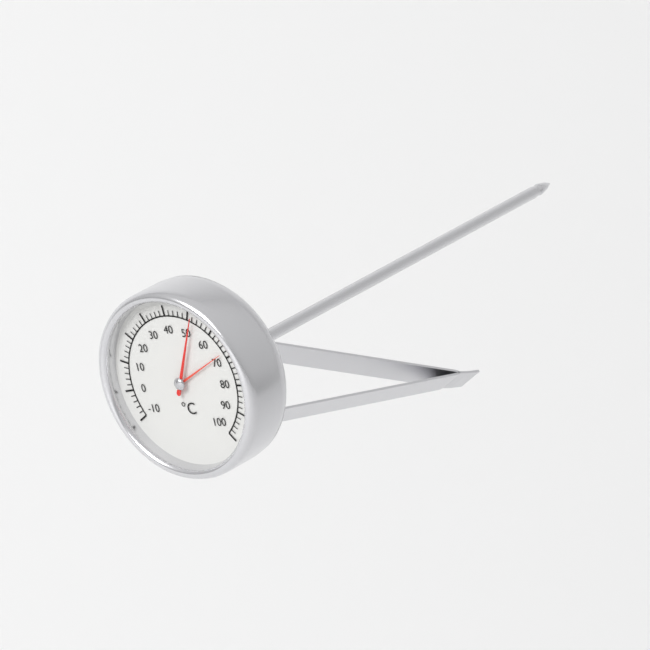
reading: 52 °C
